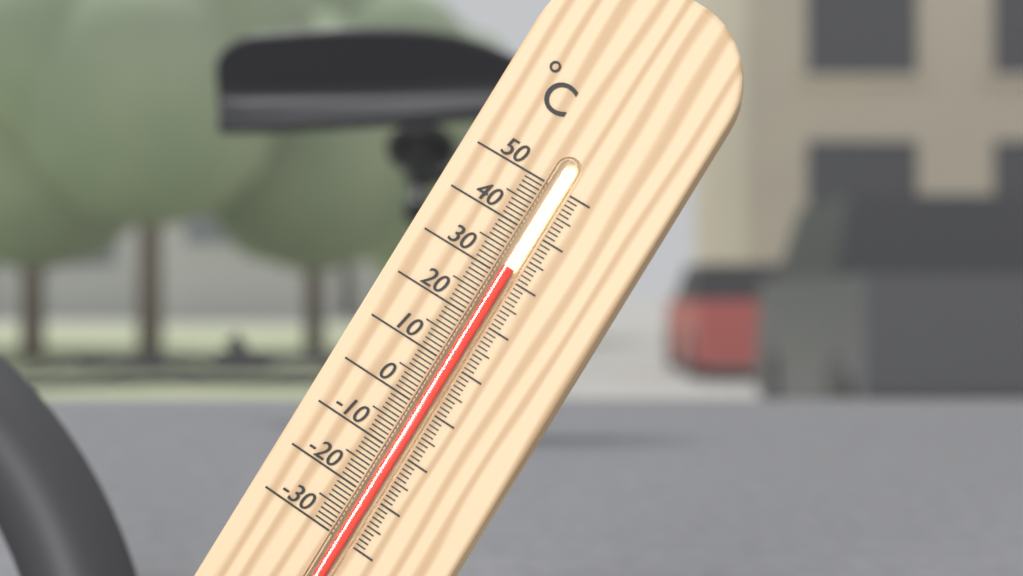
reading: 32 °C
